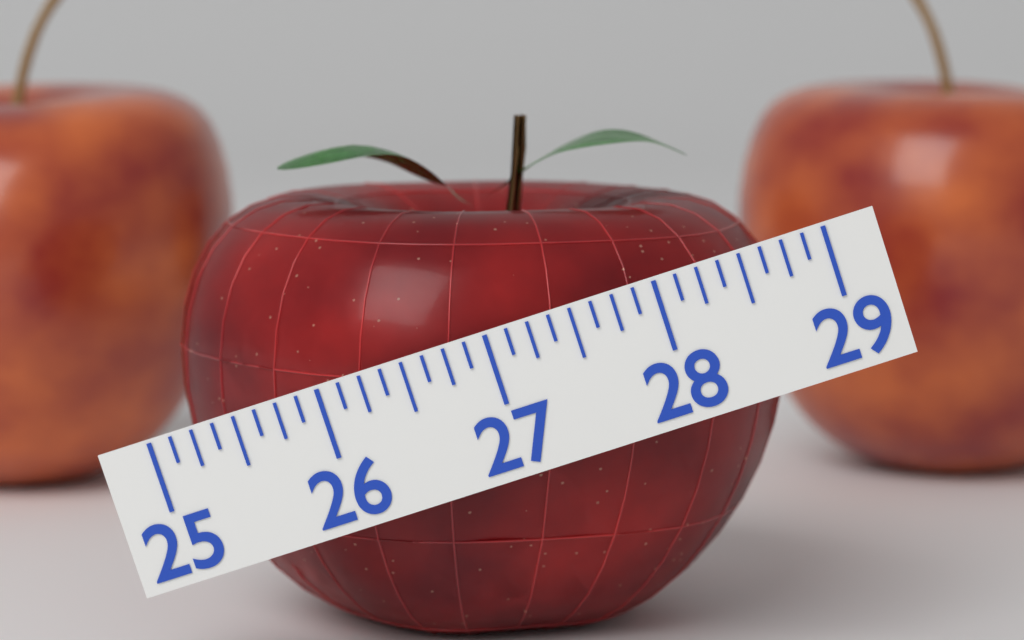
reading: 28.750 (no unit)
